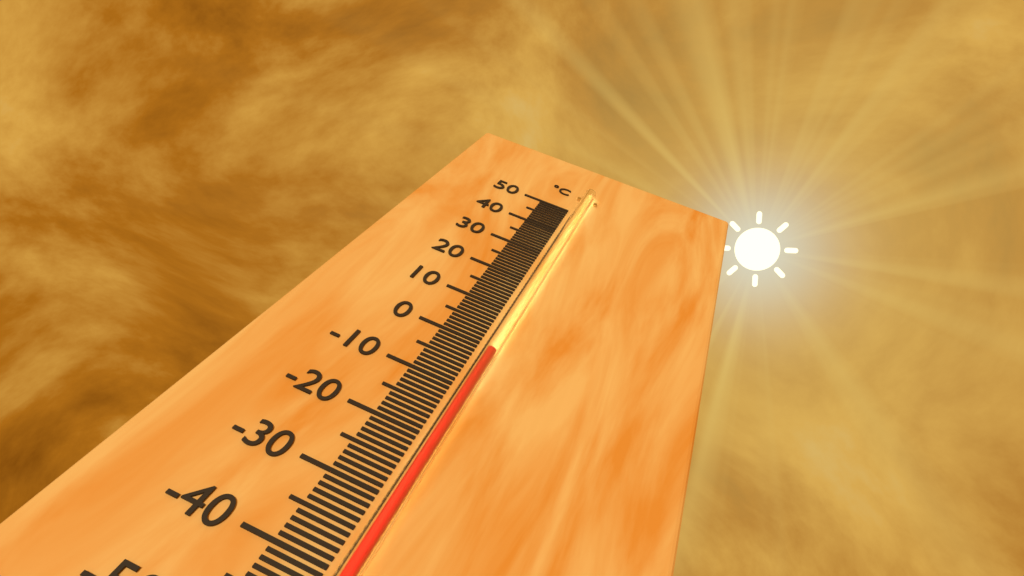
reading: -2 °C
